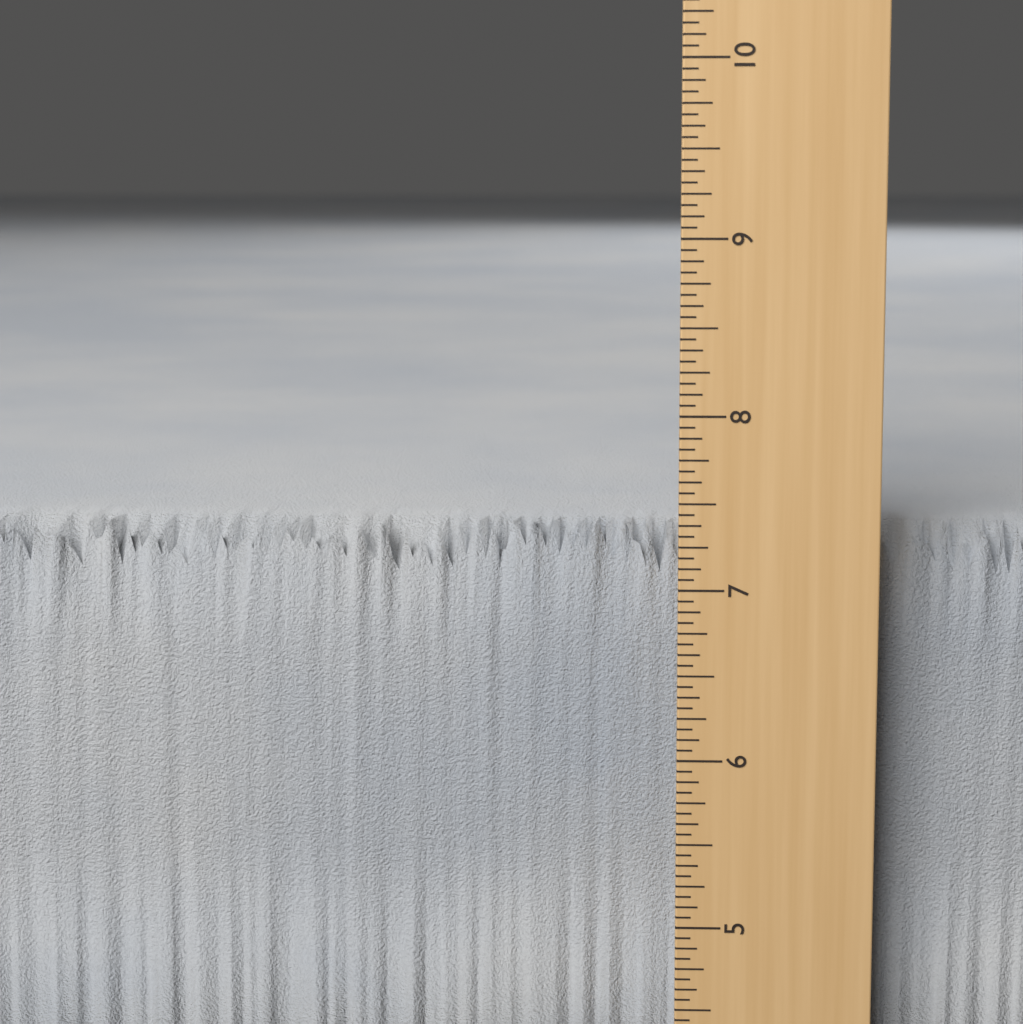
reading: 7.3125 in
